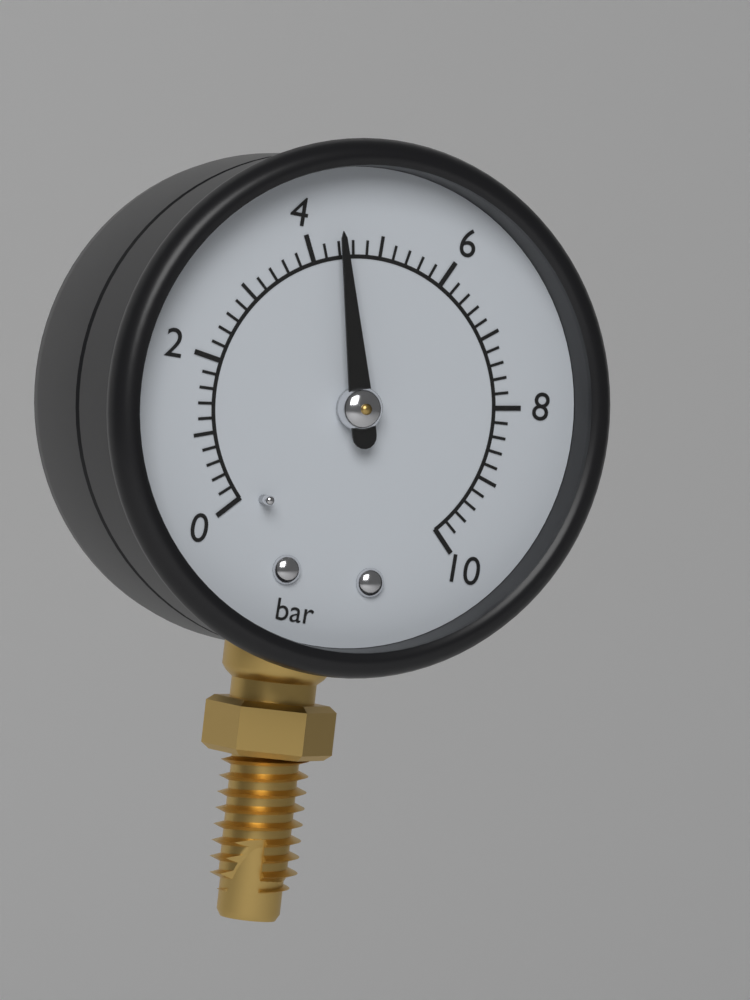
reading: 4.4 bar
